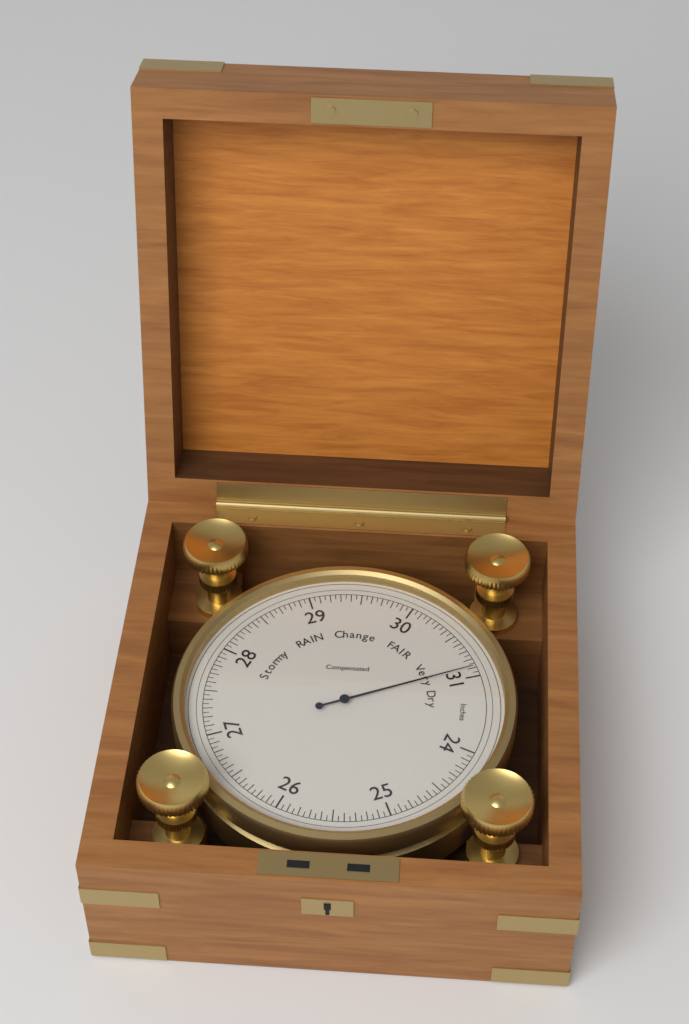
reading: 30.90 inHg
